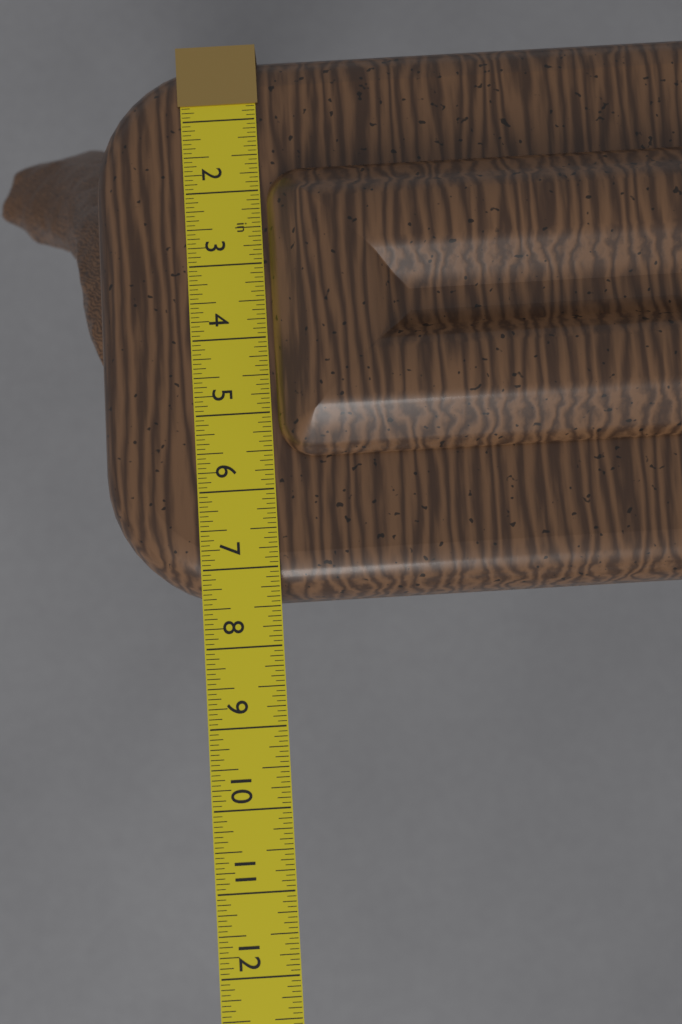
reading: 7.3750 in
